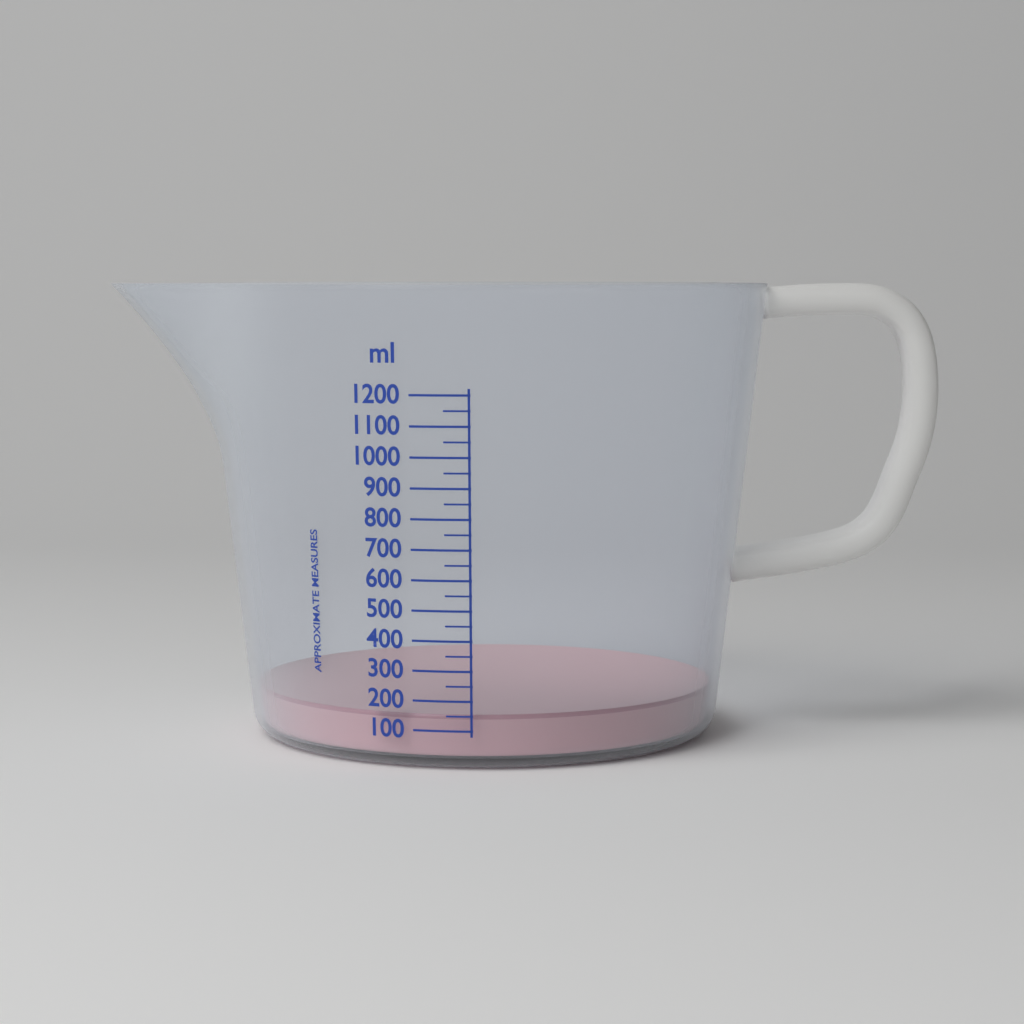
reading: 150 ml
